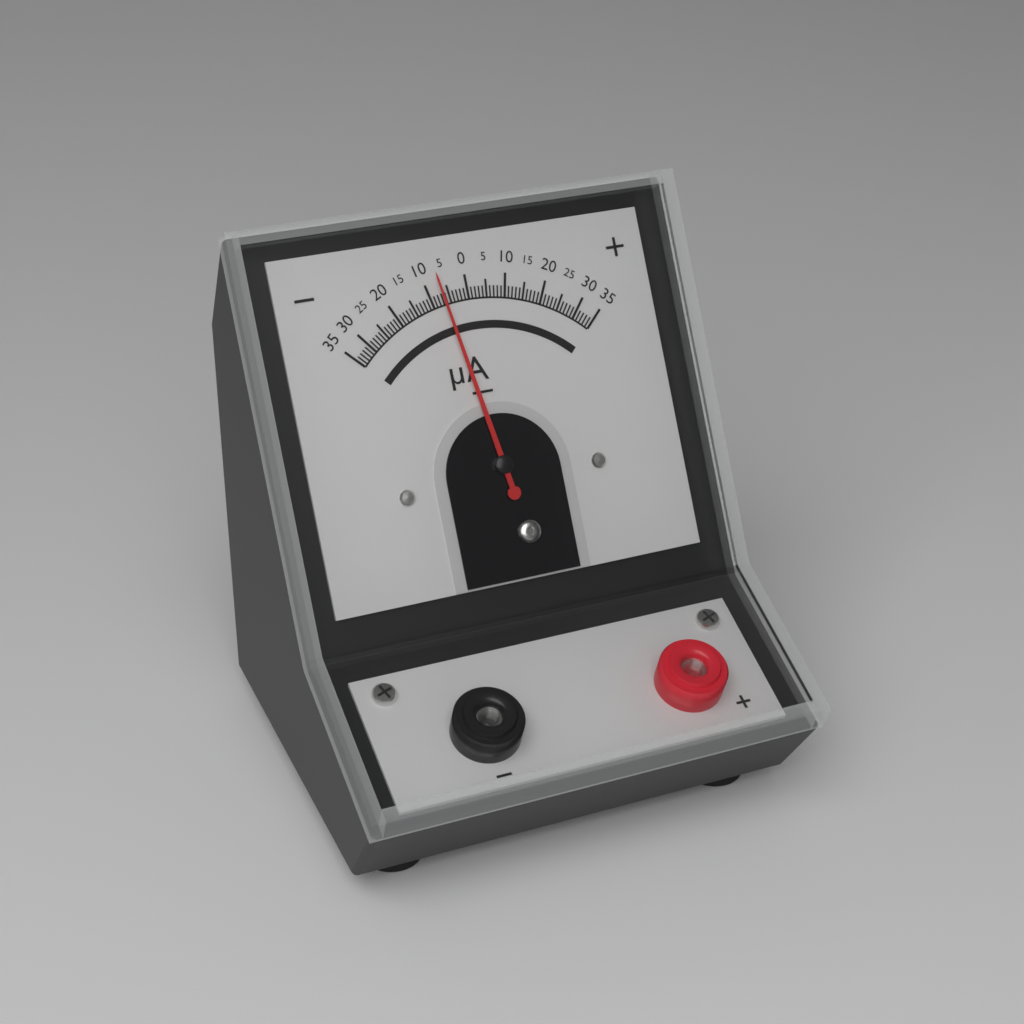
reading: -7 µA
